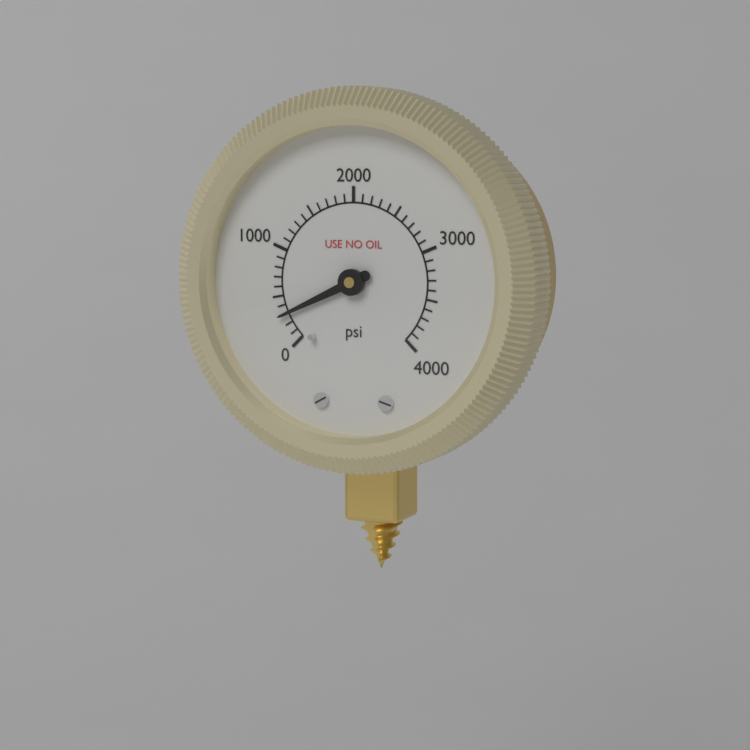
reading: 300 psi
